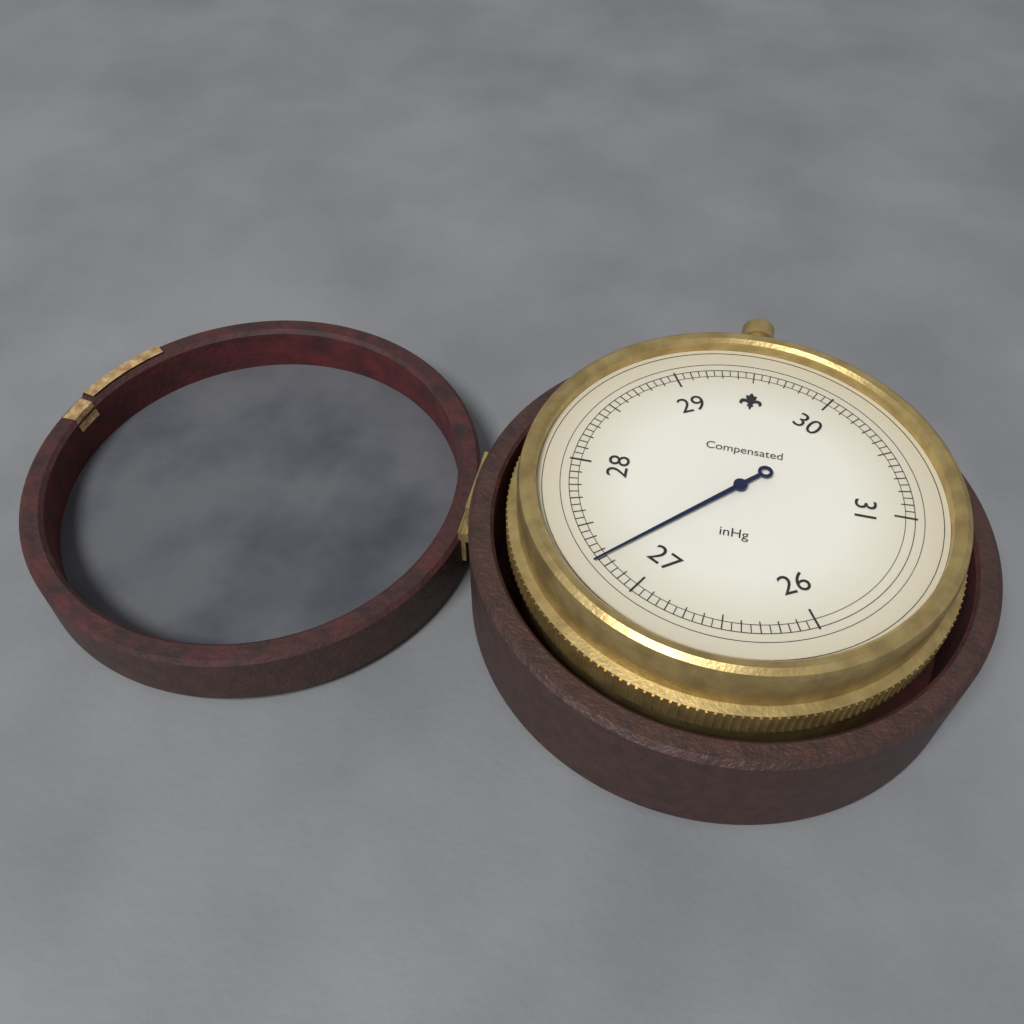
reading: 27.25 inHg
